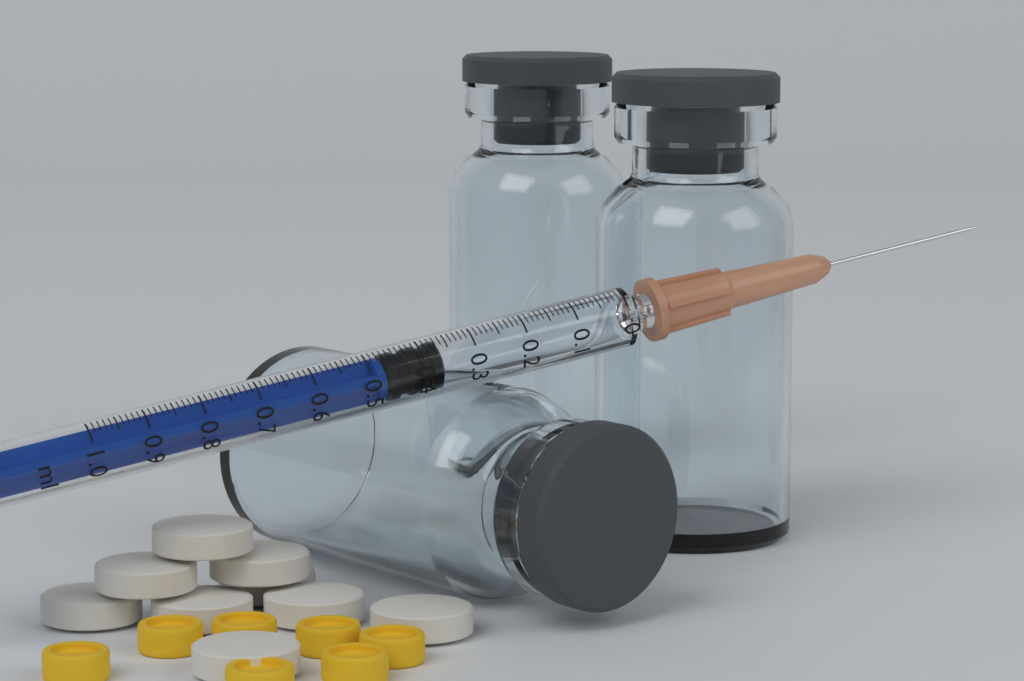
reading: 0.36 ml
